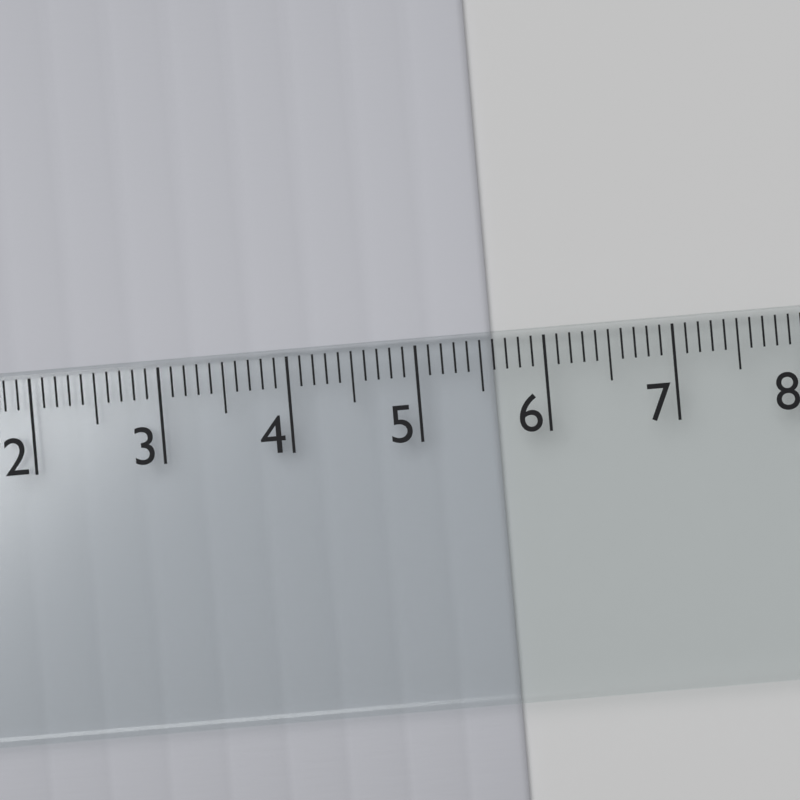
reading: 5.6 cm
